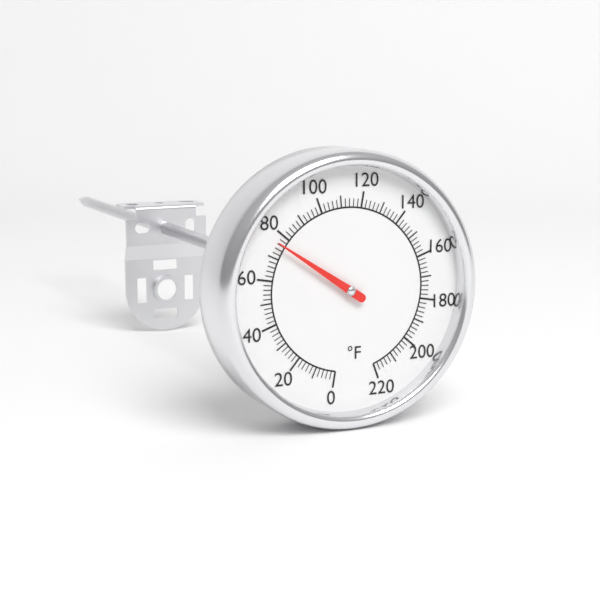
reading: 76 °F
